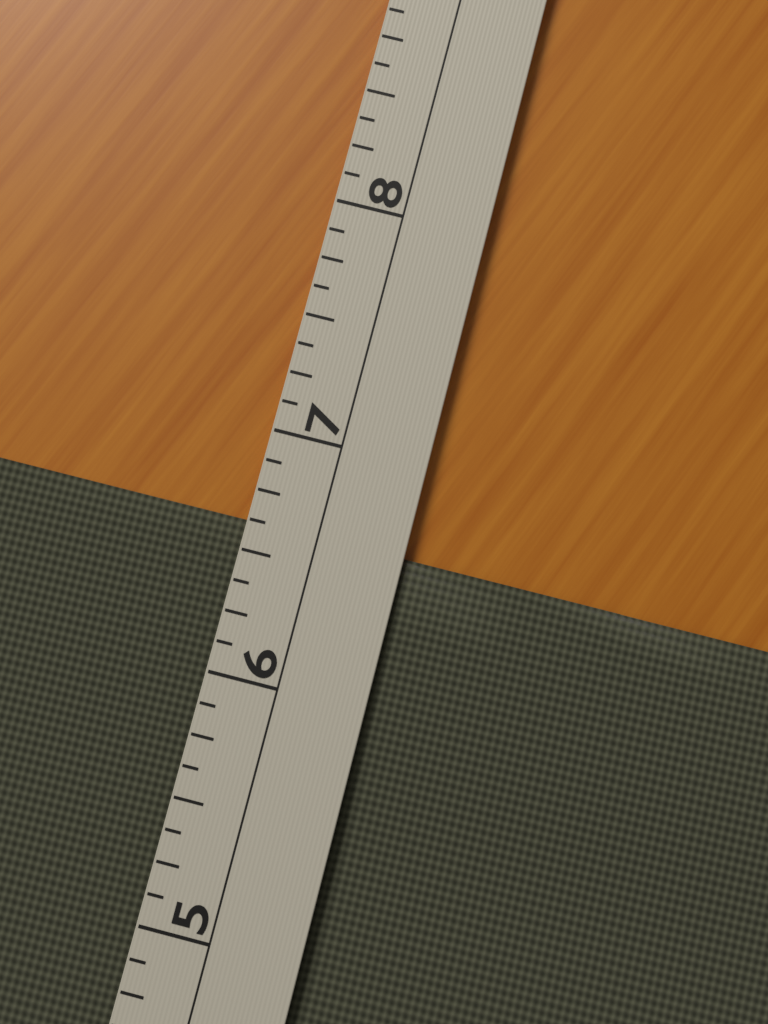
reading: 6.625 (no unit)
